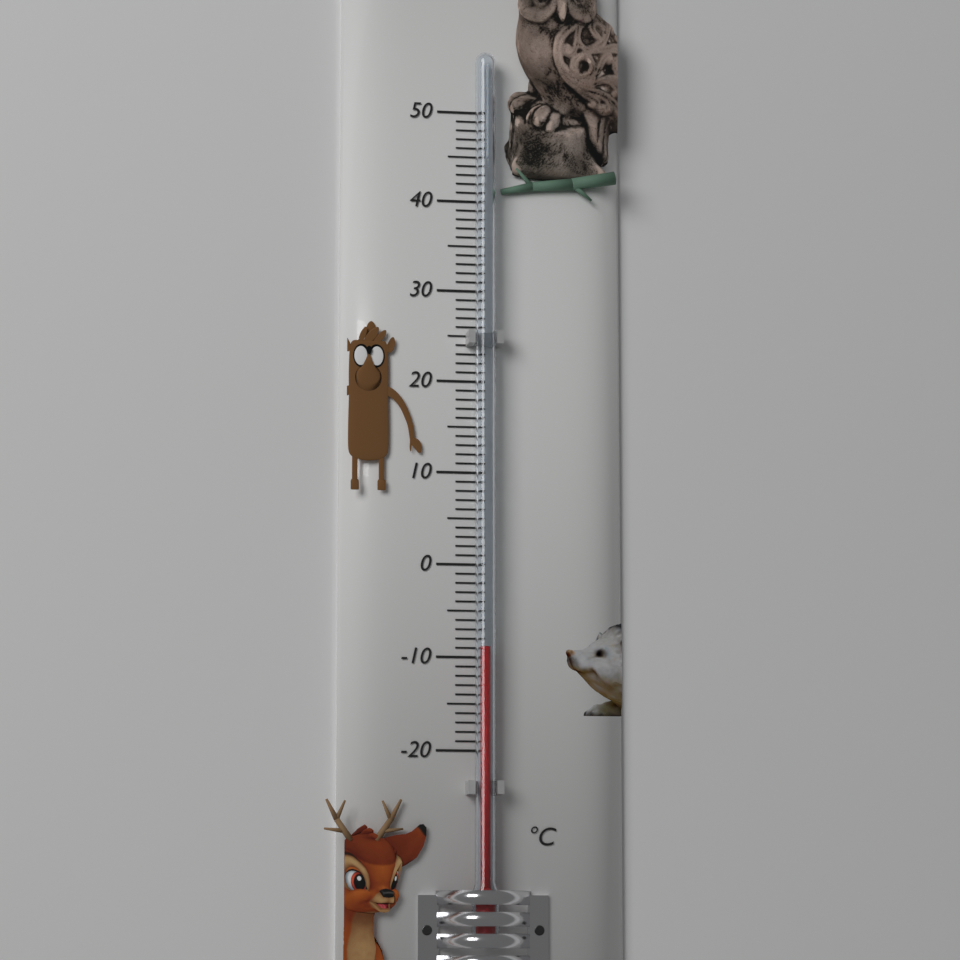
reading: -9 °C
